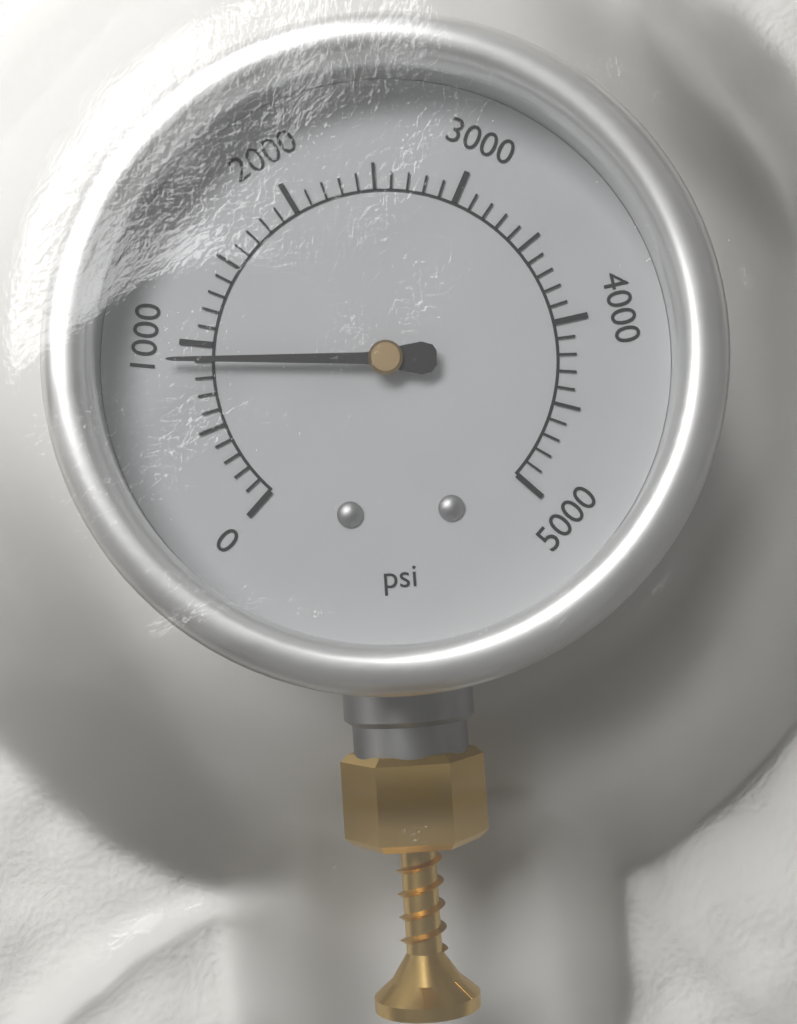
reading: 900 psi
